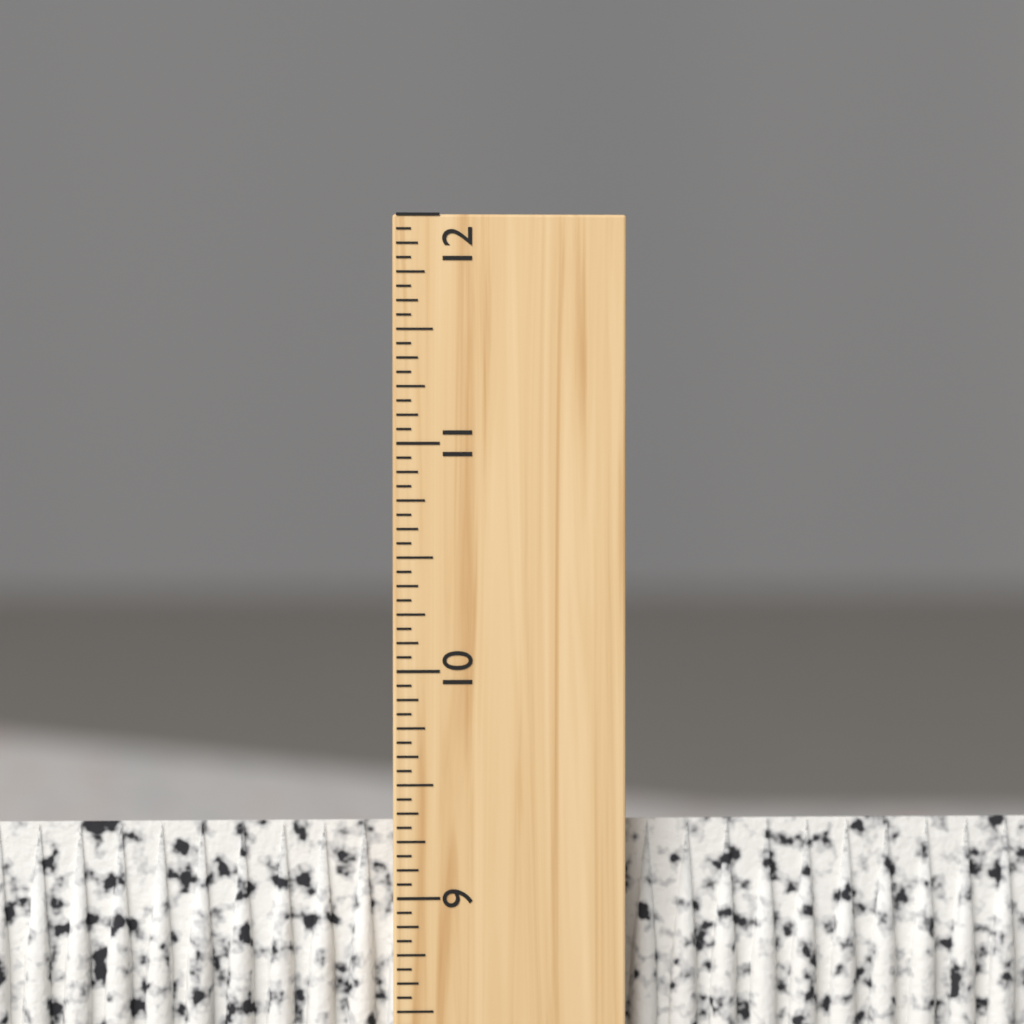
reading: 9.3125 inch
